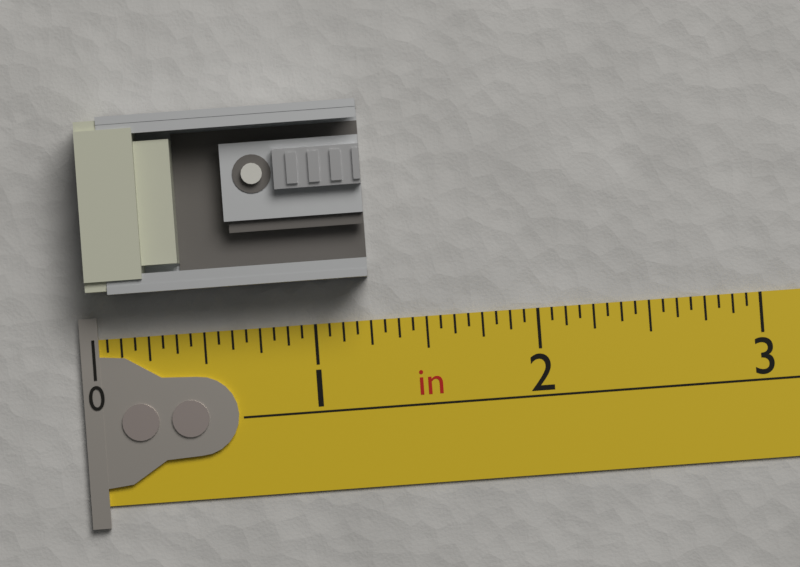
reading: 1.2500 in
